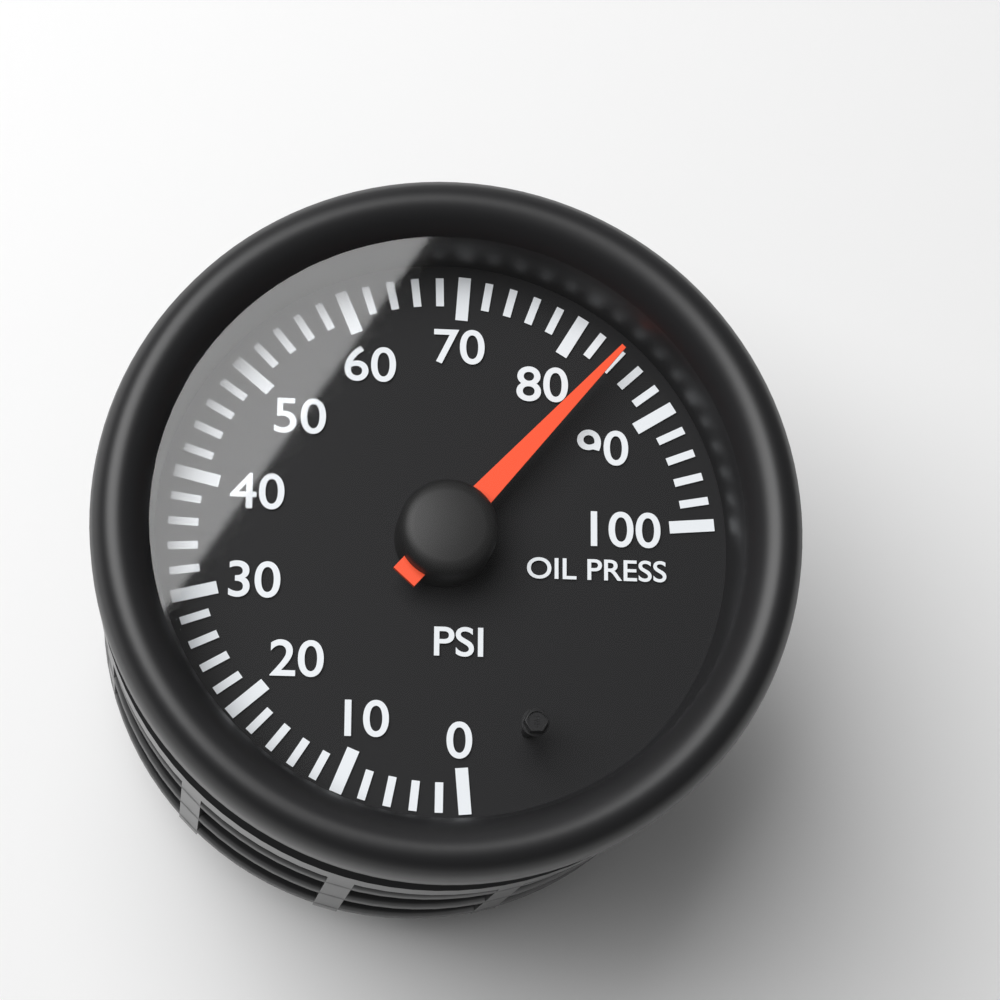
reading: 84 psi
